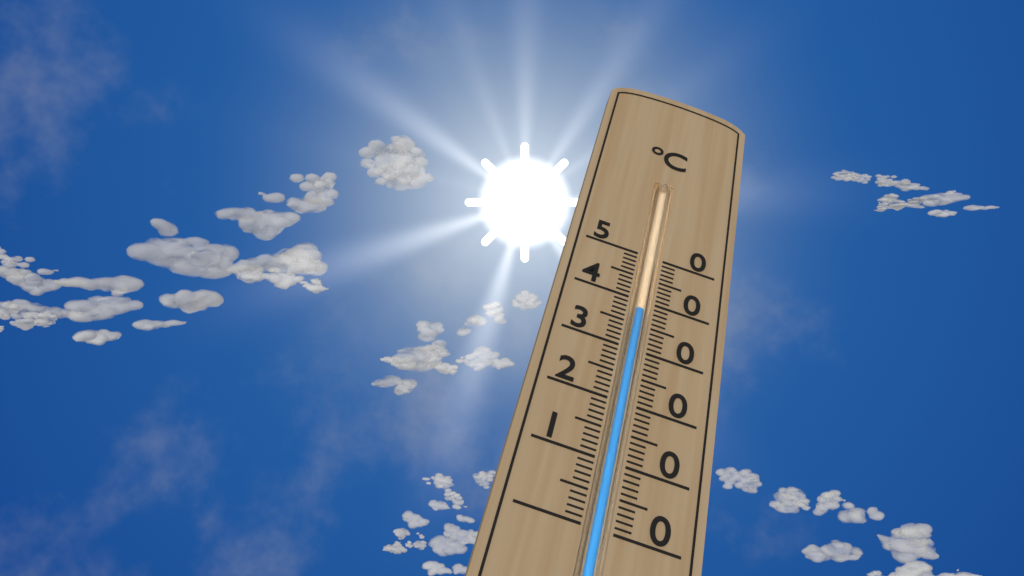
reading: 38 °C
